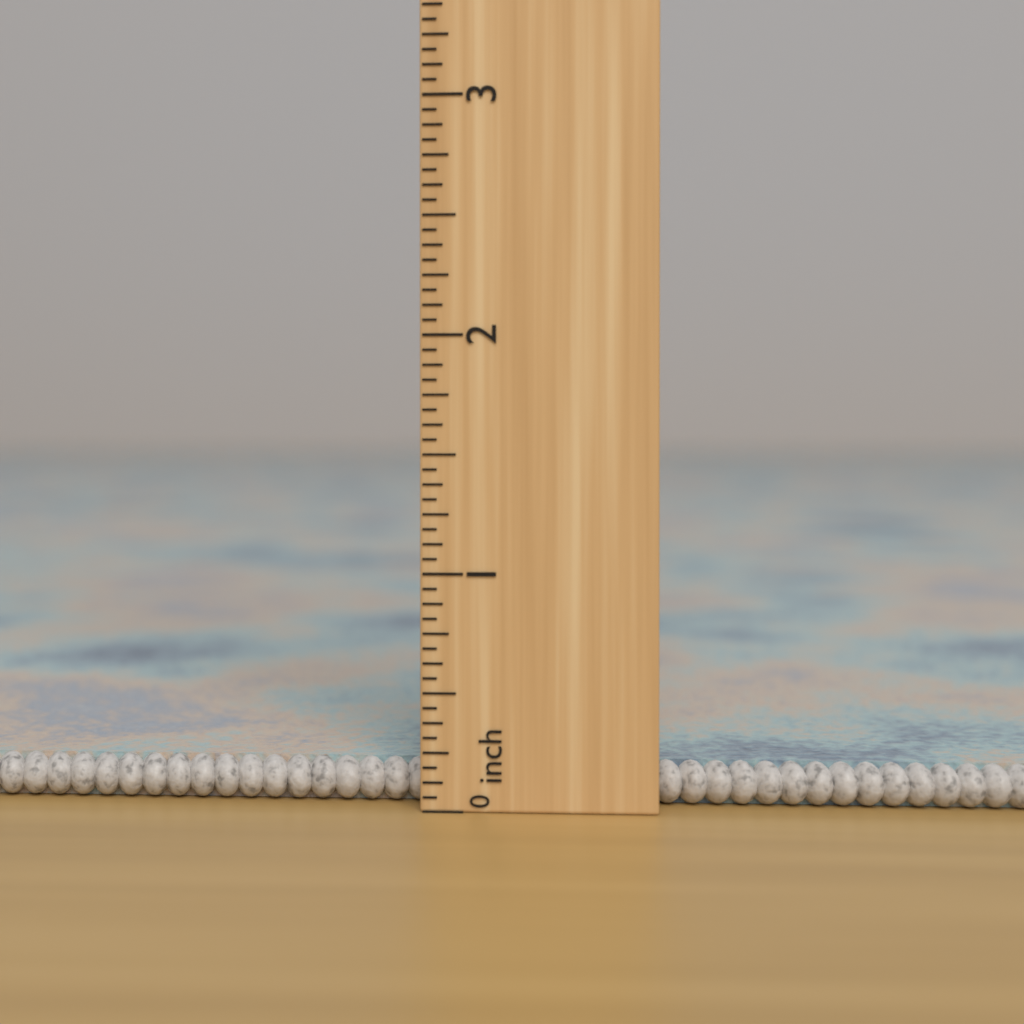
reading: 0.1875 inch
